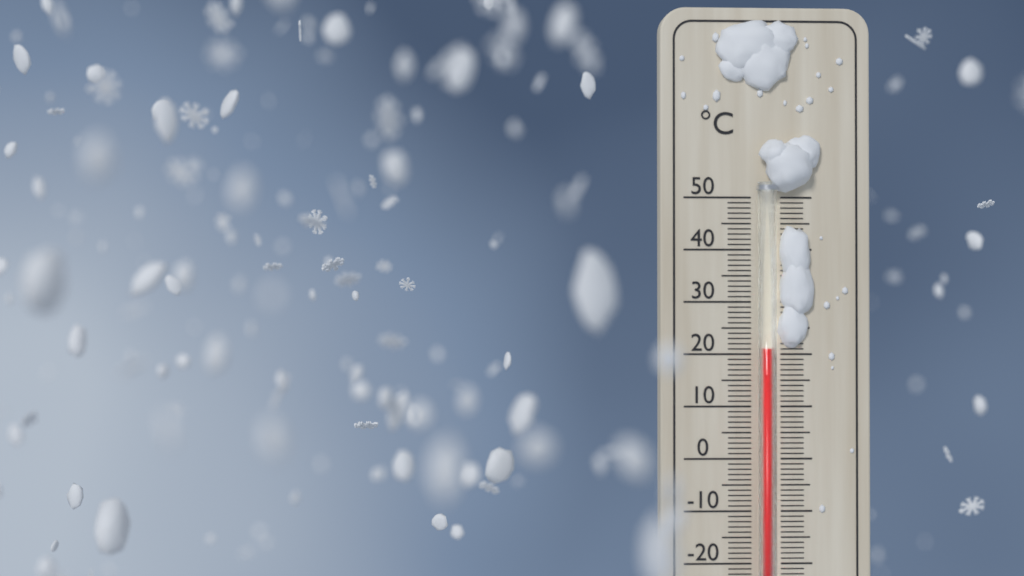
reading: 21 °C
